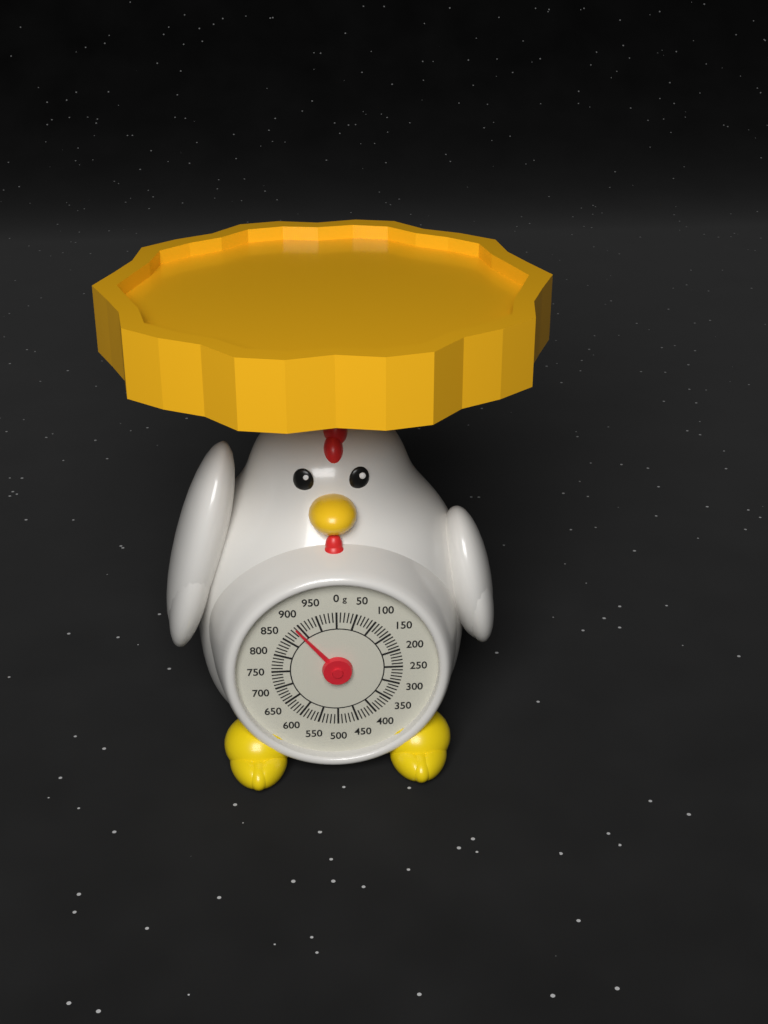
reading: 890 g
